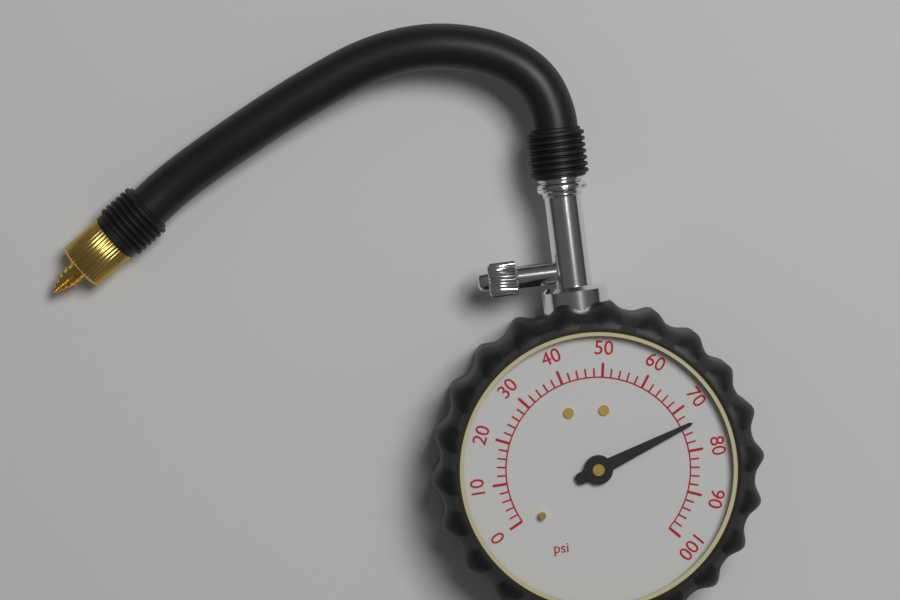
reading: 74 psi
